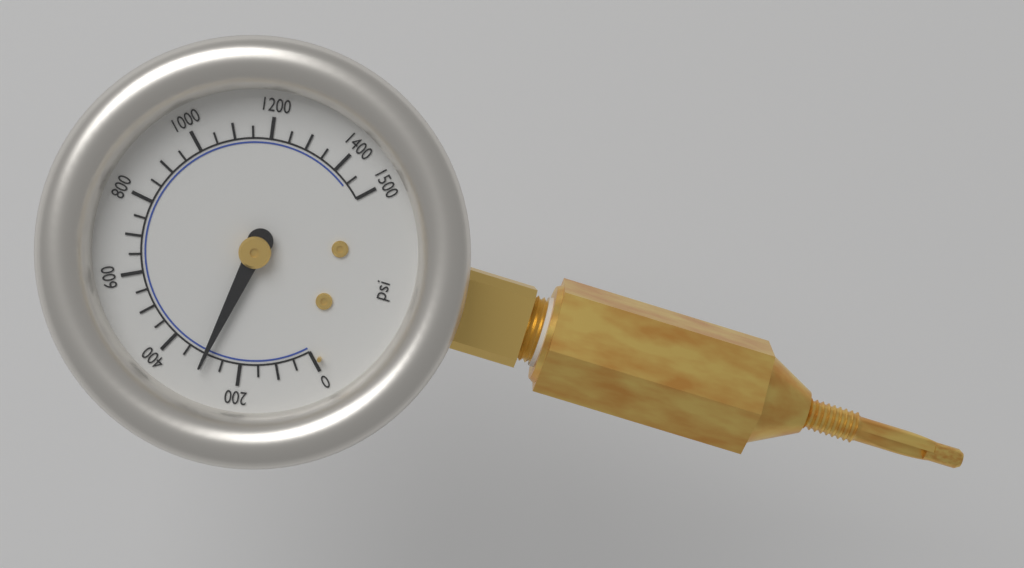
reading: 300 psi
